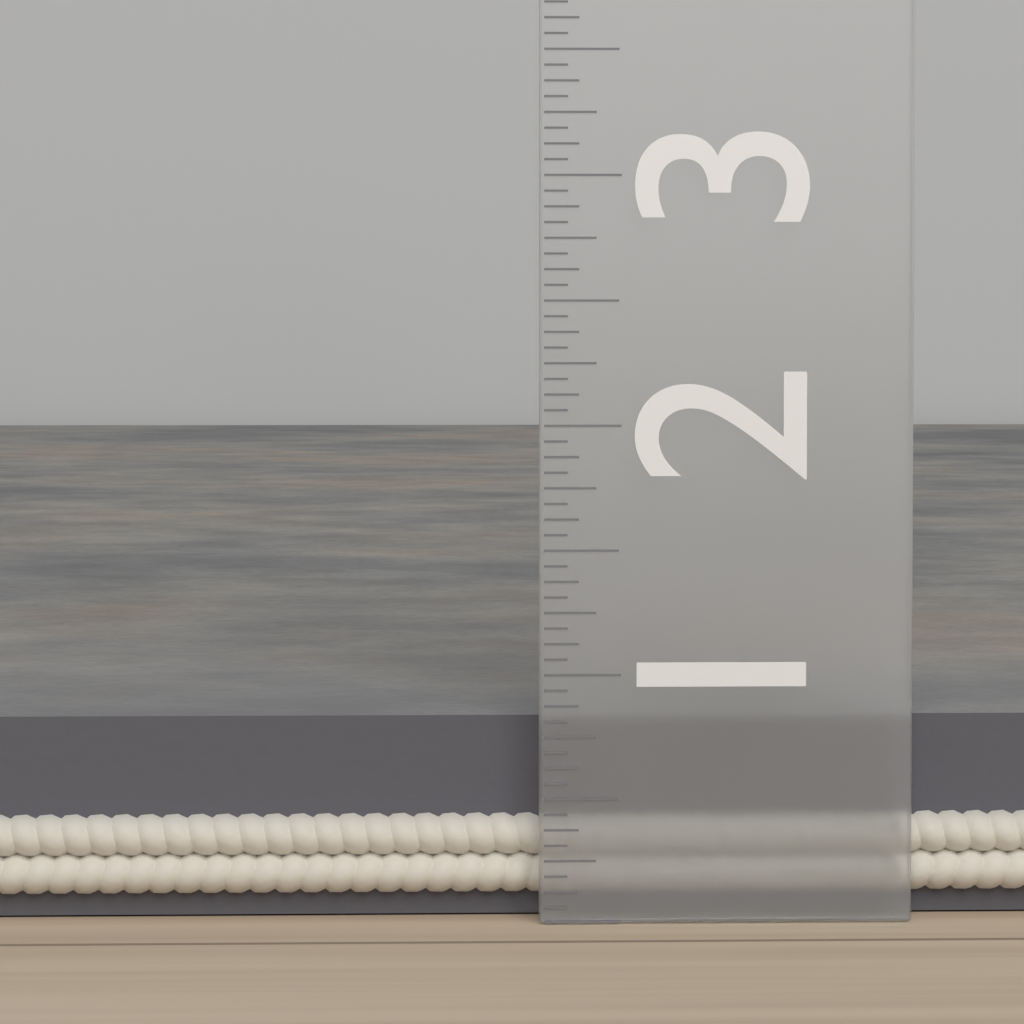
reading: 0.8125 in
